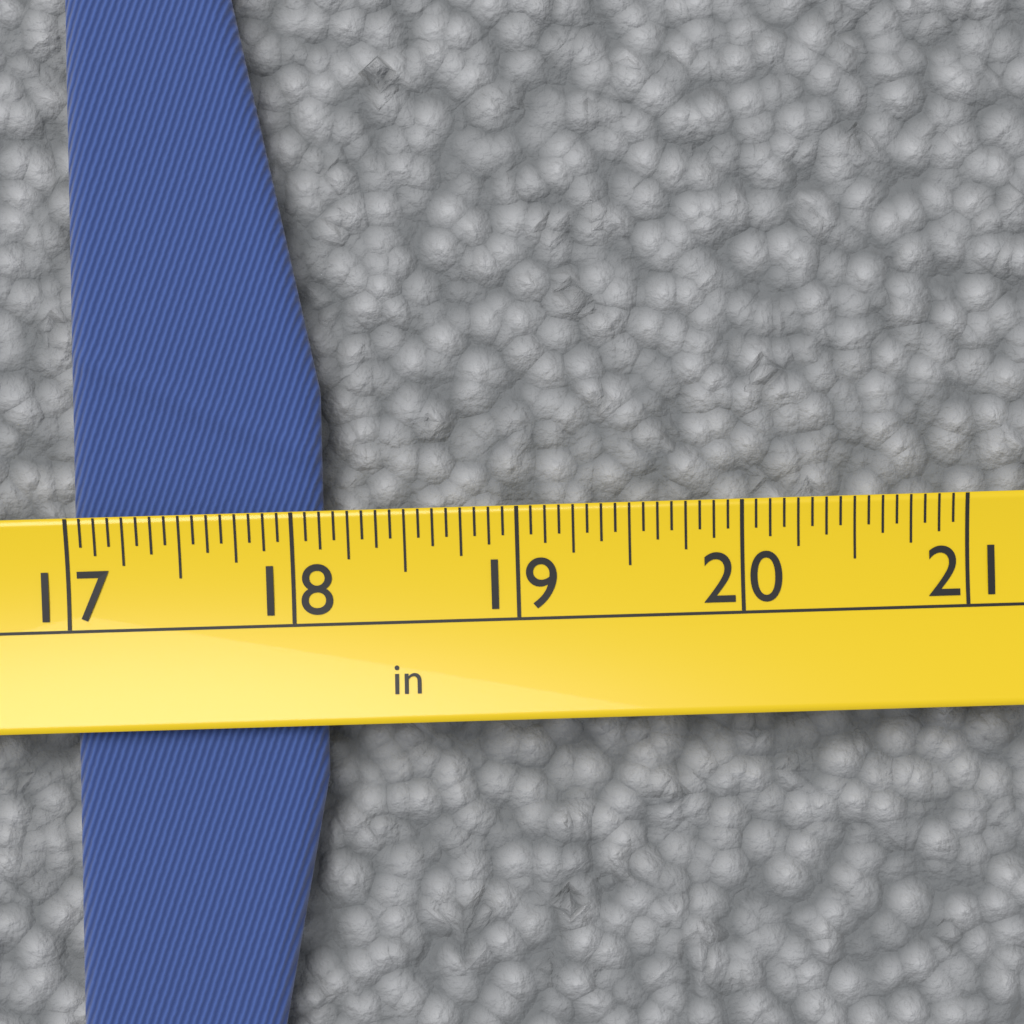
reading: 18.1250 in
